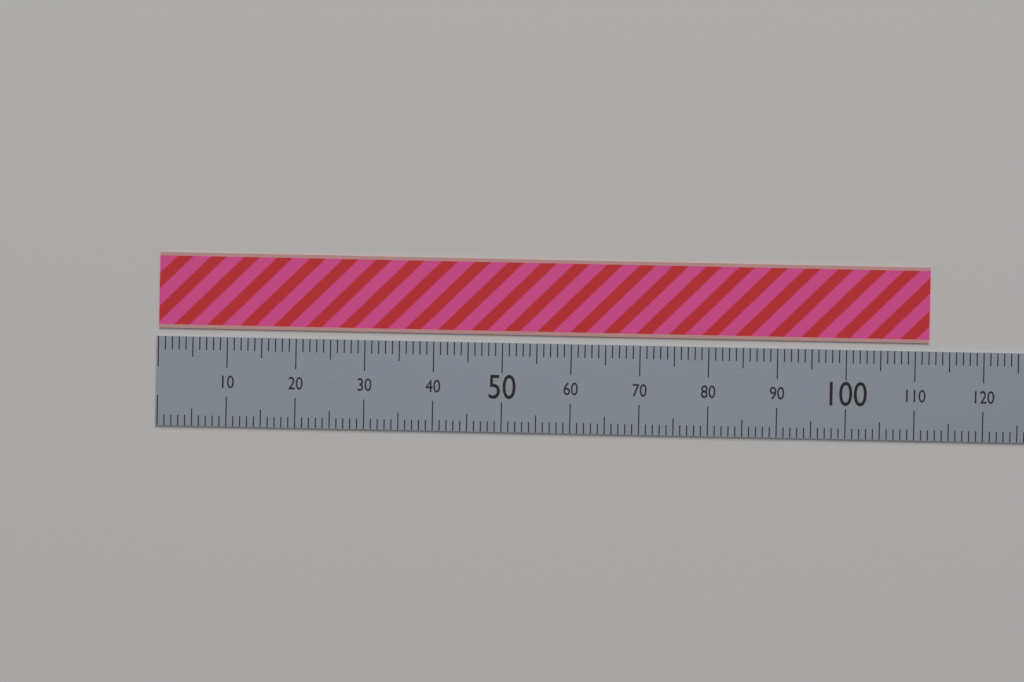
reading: 112 (no unit)
